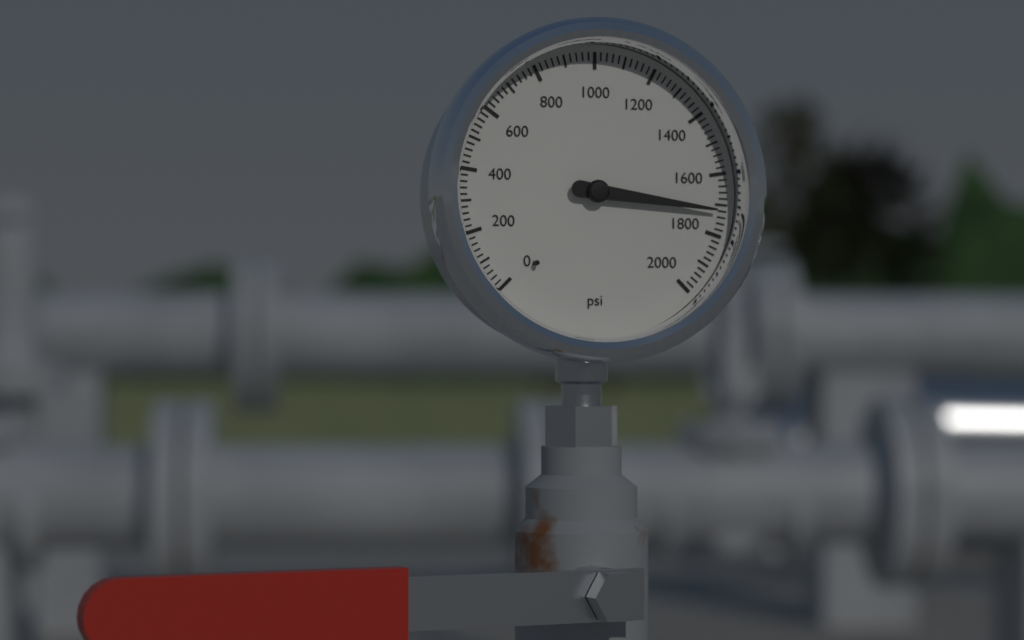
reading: 1720 psi
